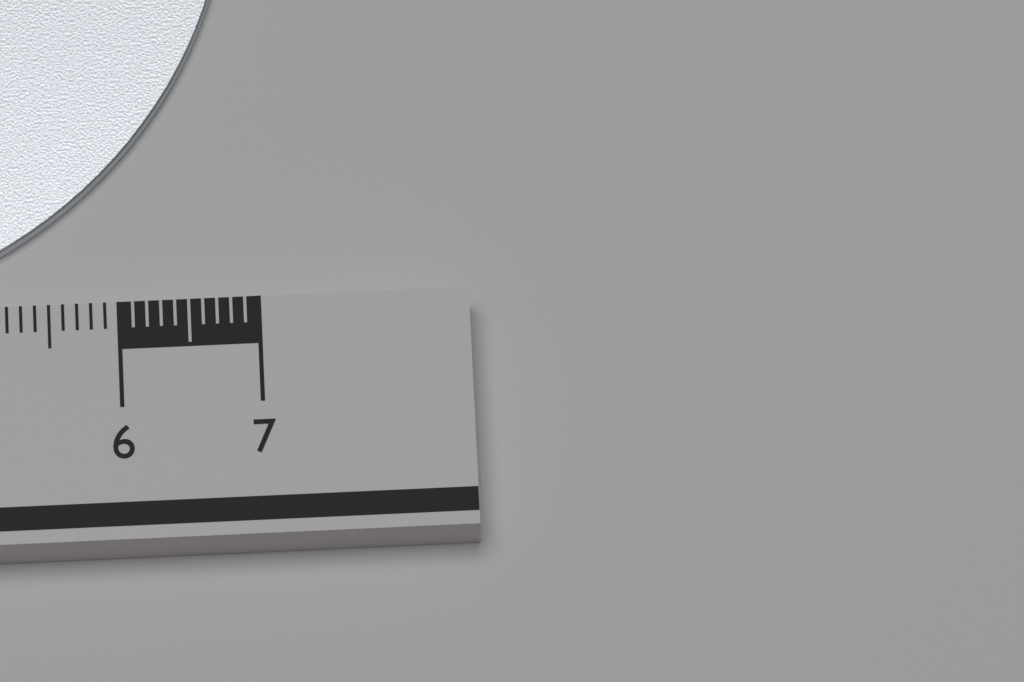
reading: 6.9 cm
